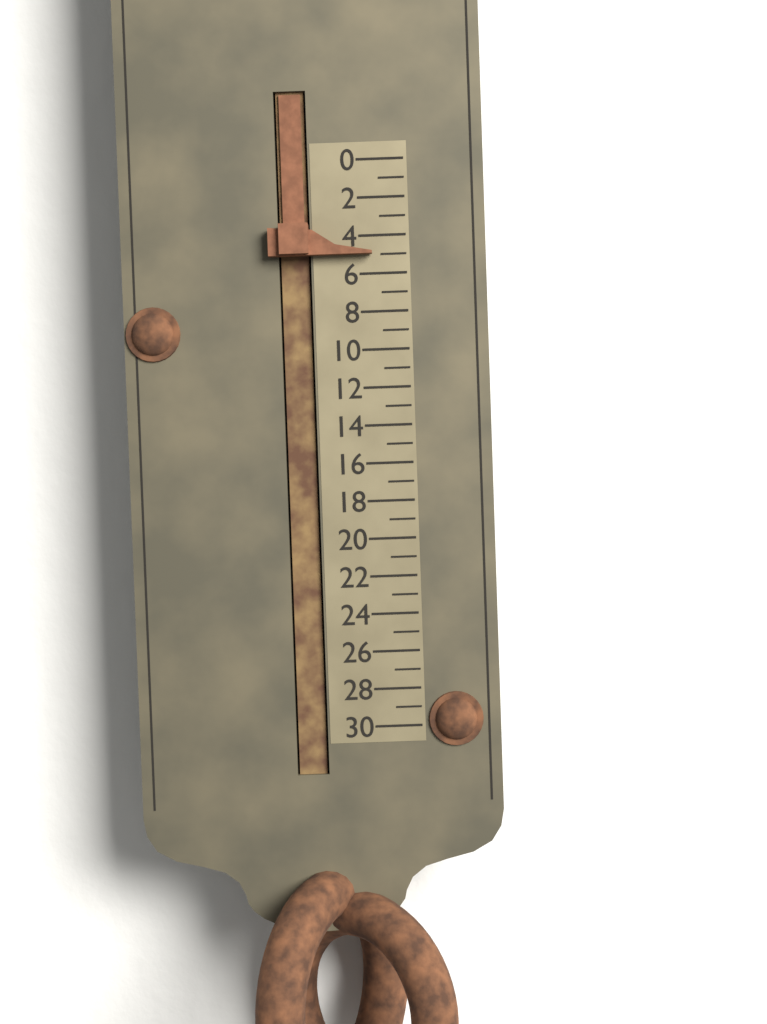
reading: 5 (no unit)
